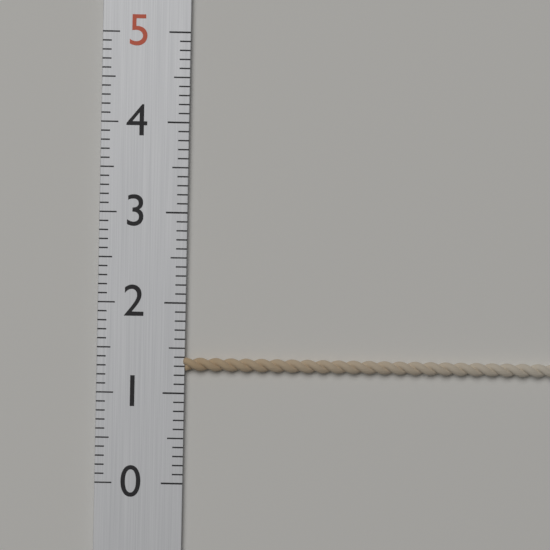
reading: 1.4 (no unit)
